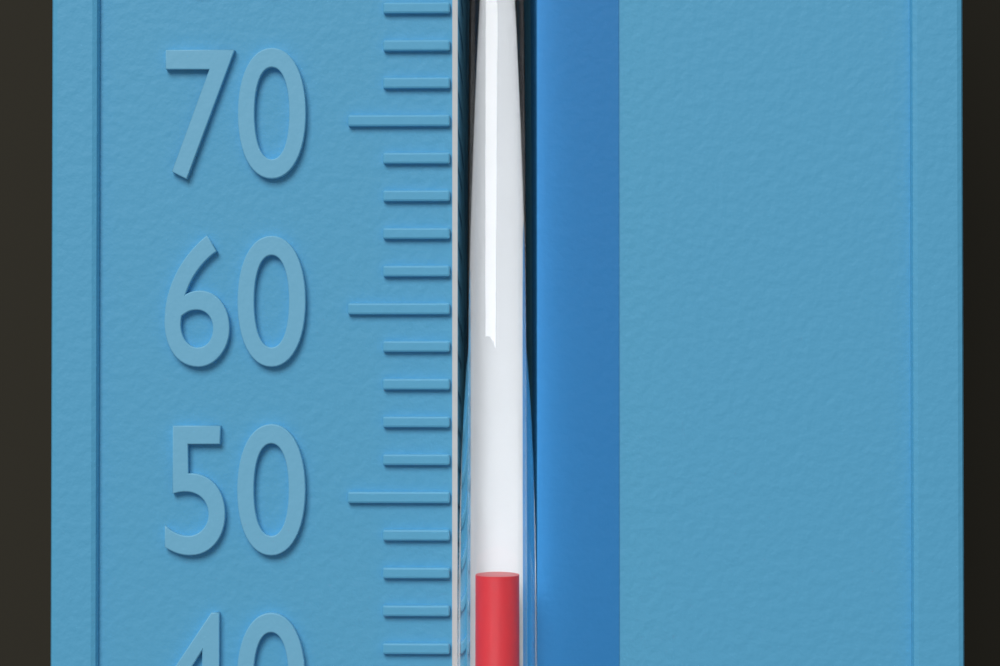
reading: 46 °F
